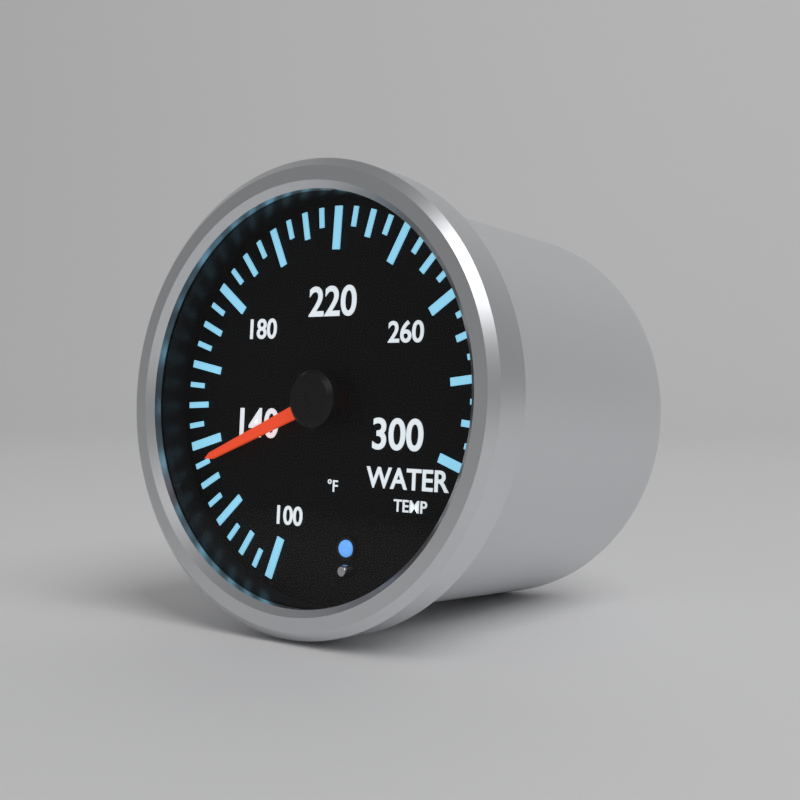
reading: 135 °F
